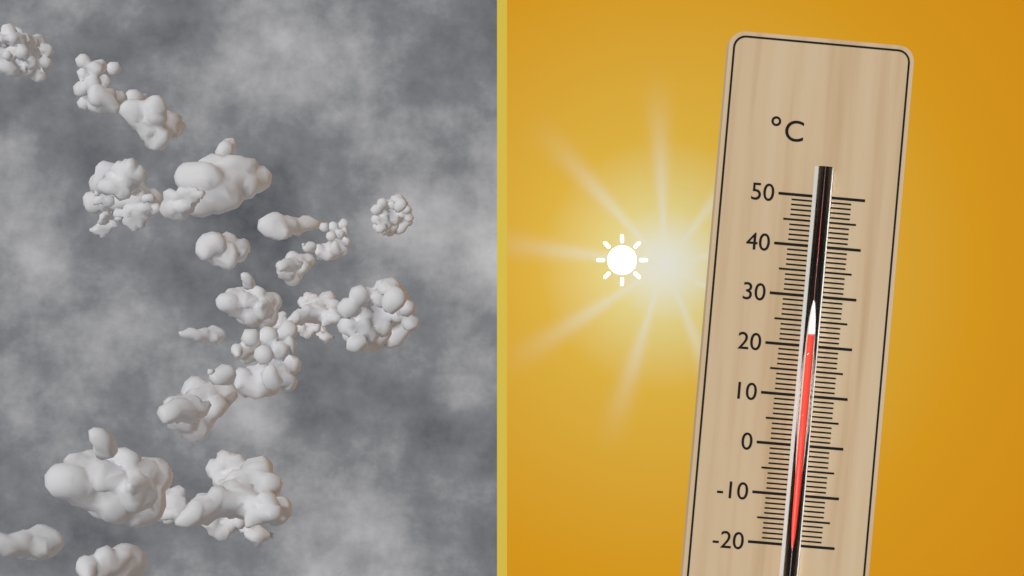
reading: 22 °C
